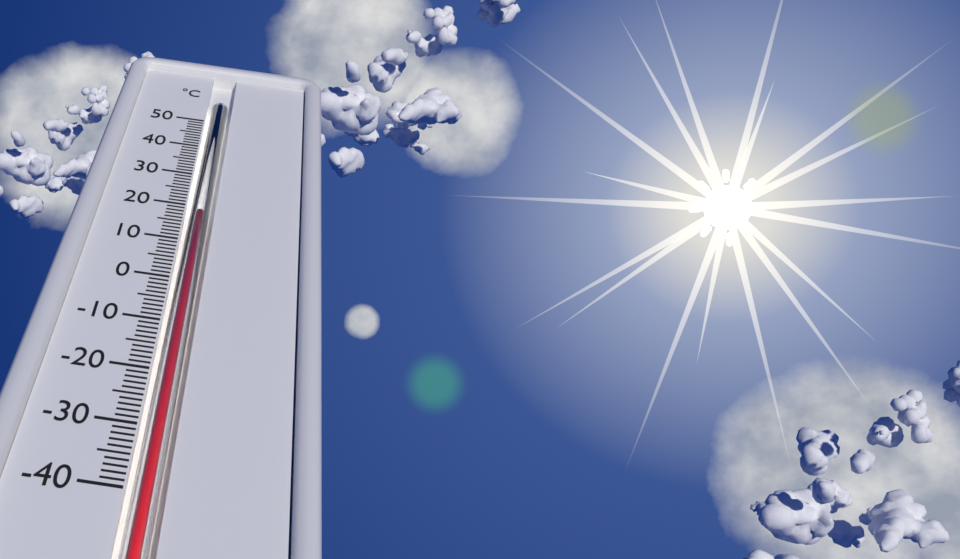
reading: 18 °C
